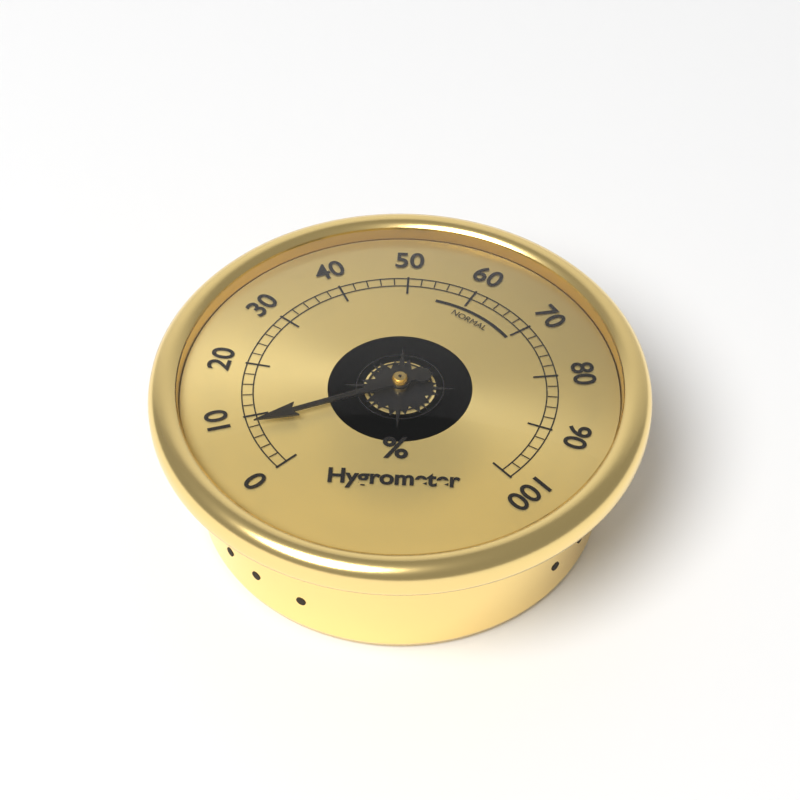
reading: 8 %
